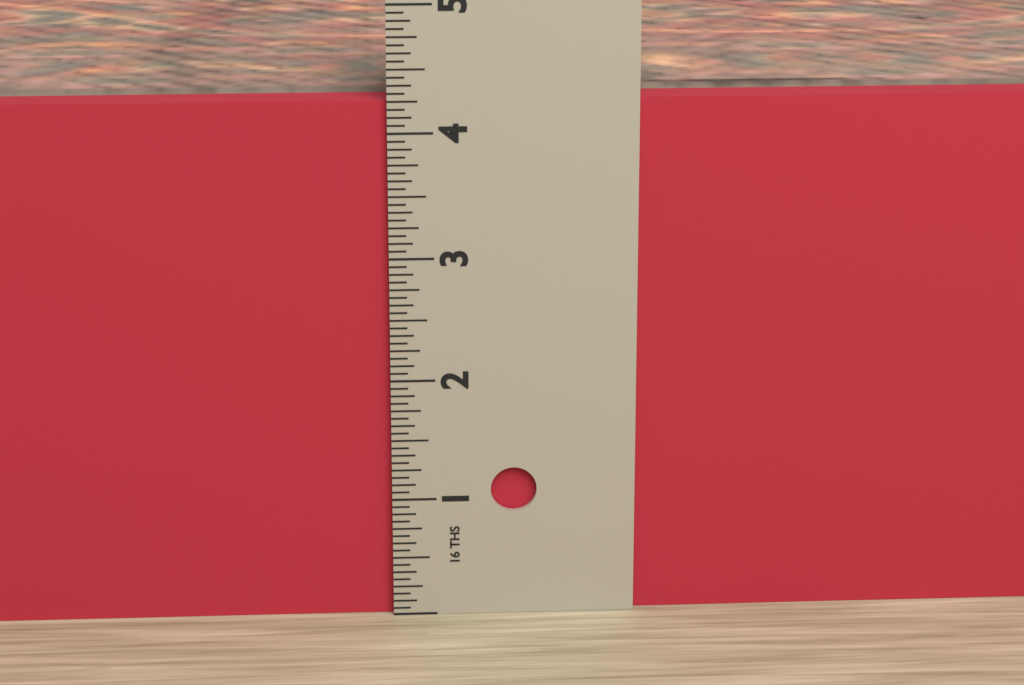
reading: 4.2500 in
